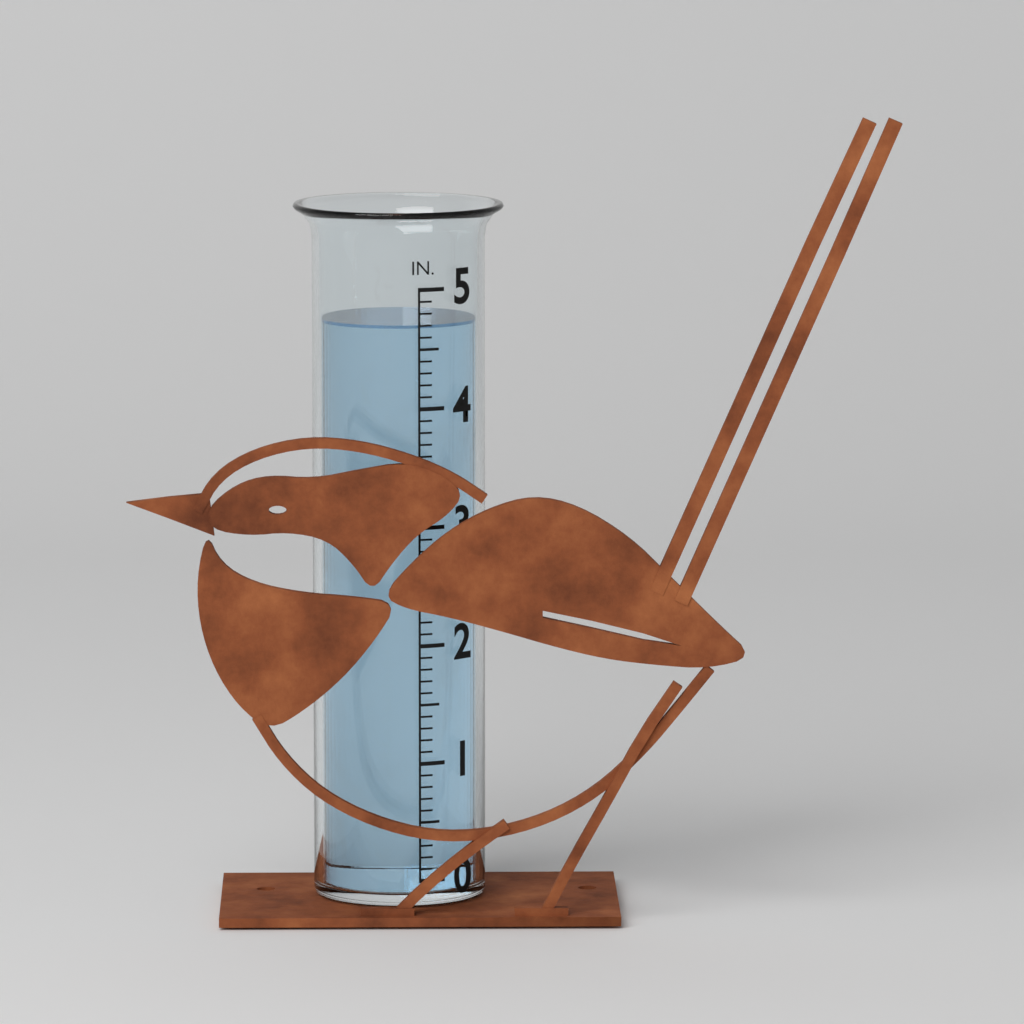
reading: 4.7 in
